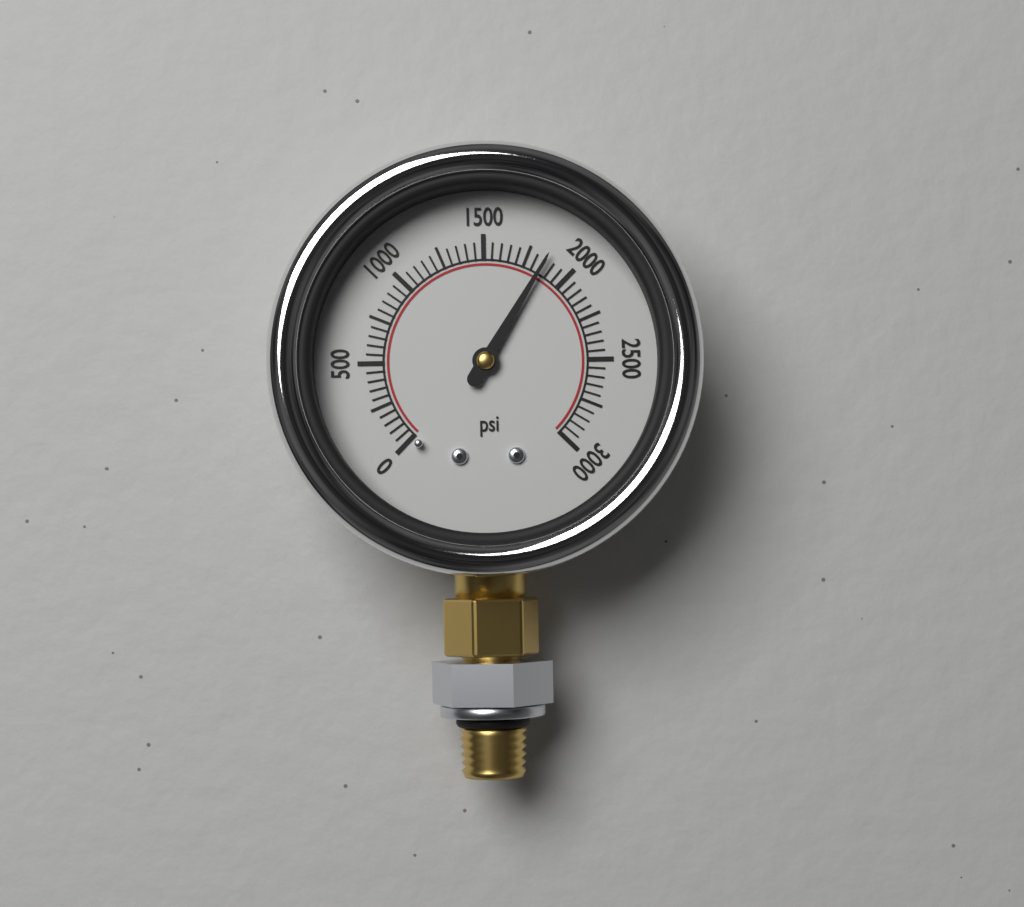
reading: 1850 psi
